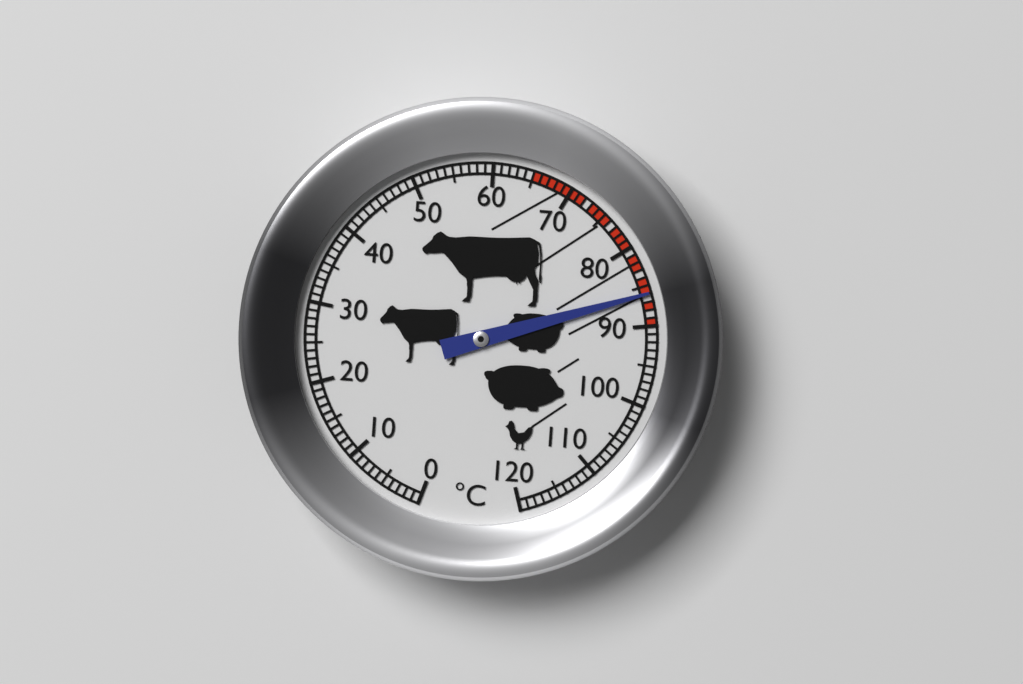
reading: 86 °C
